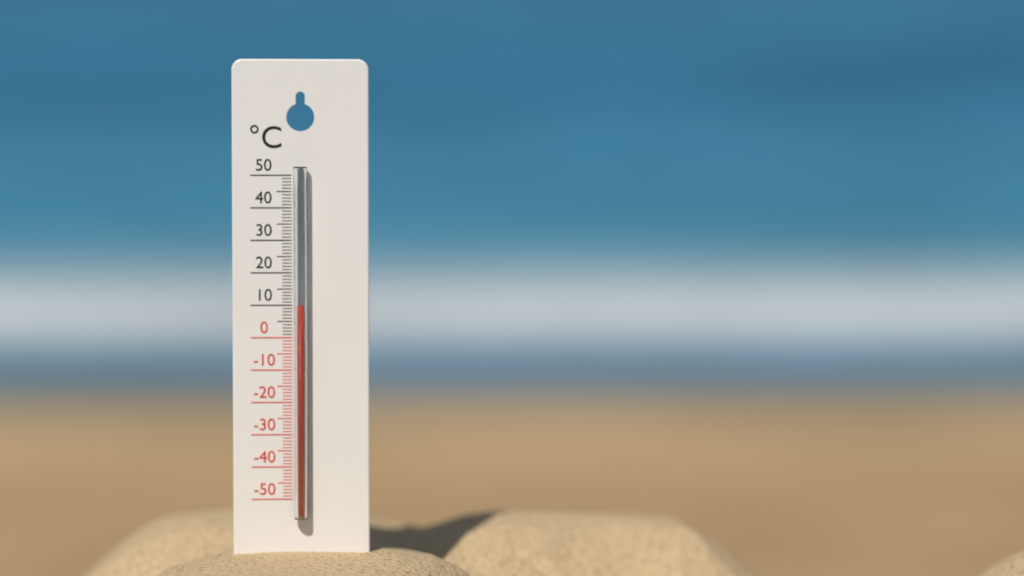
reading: 10 °C
